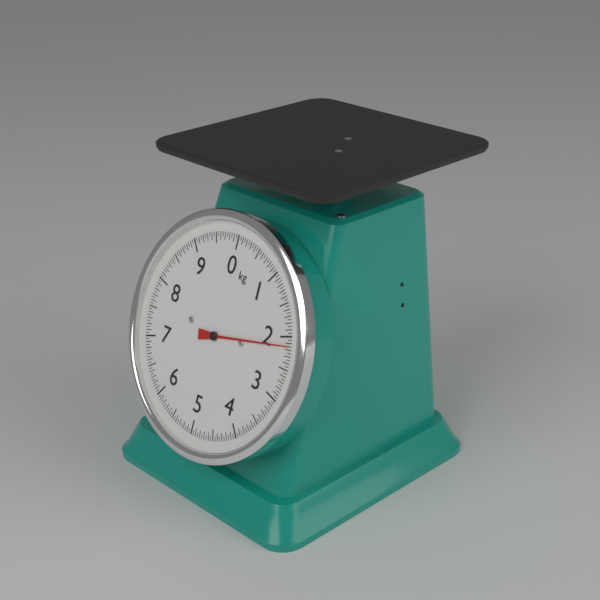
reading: 2.15 kg
